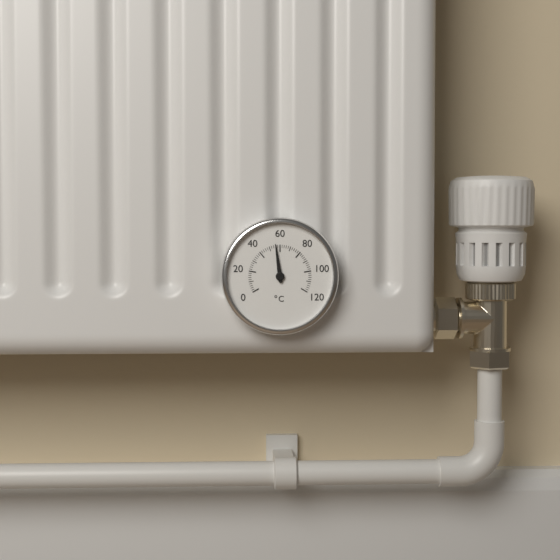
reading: 56 °C
